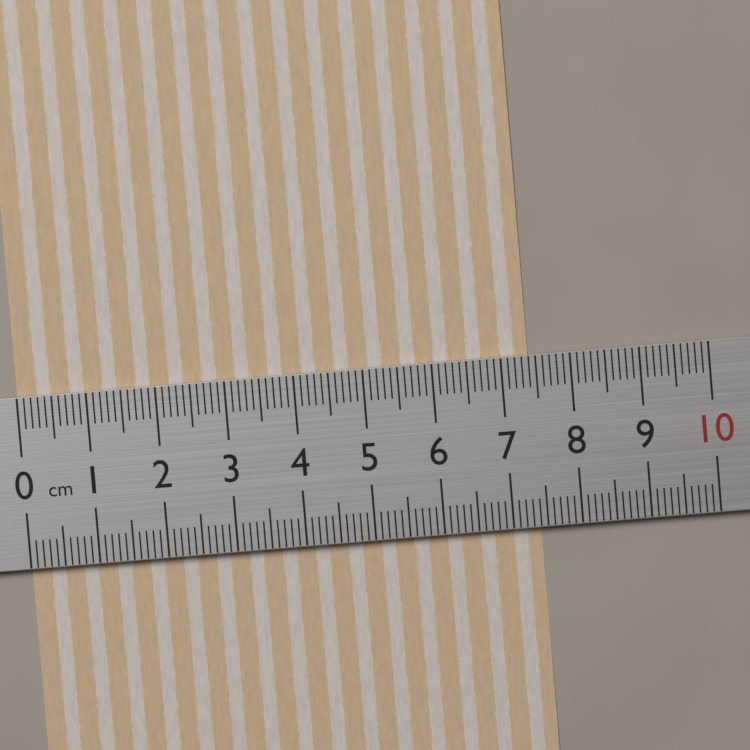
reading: 7.4 cm
